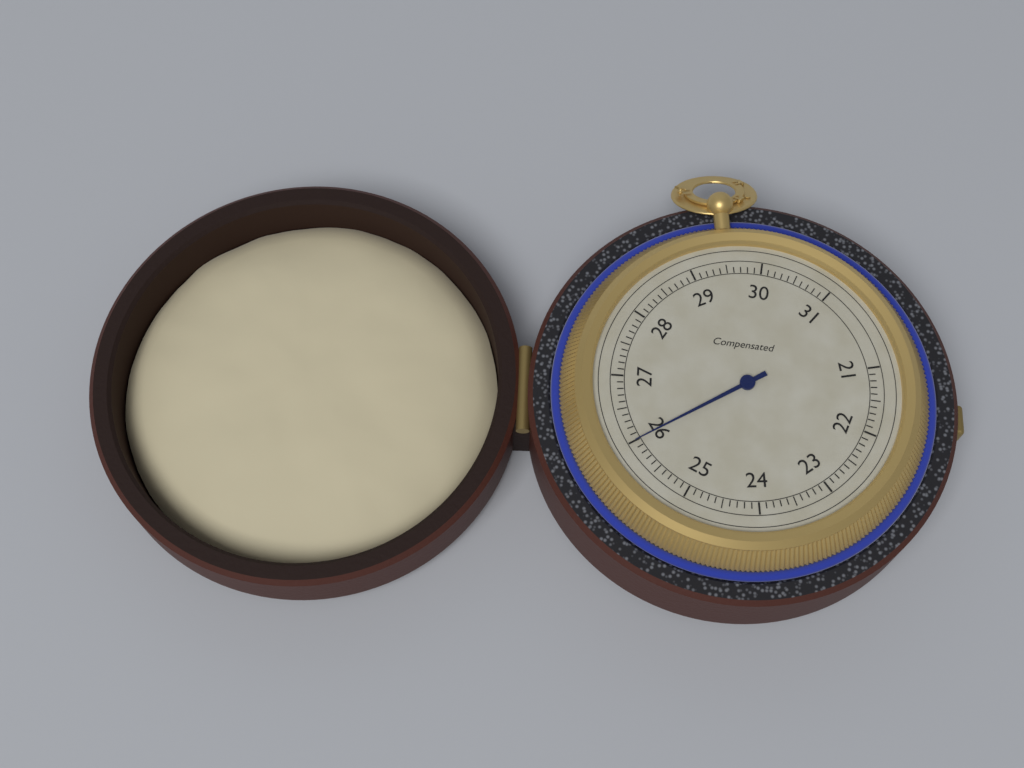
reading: 26.0 (no unit)
